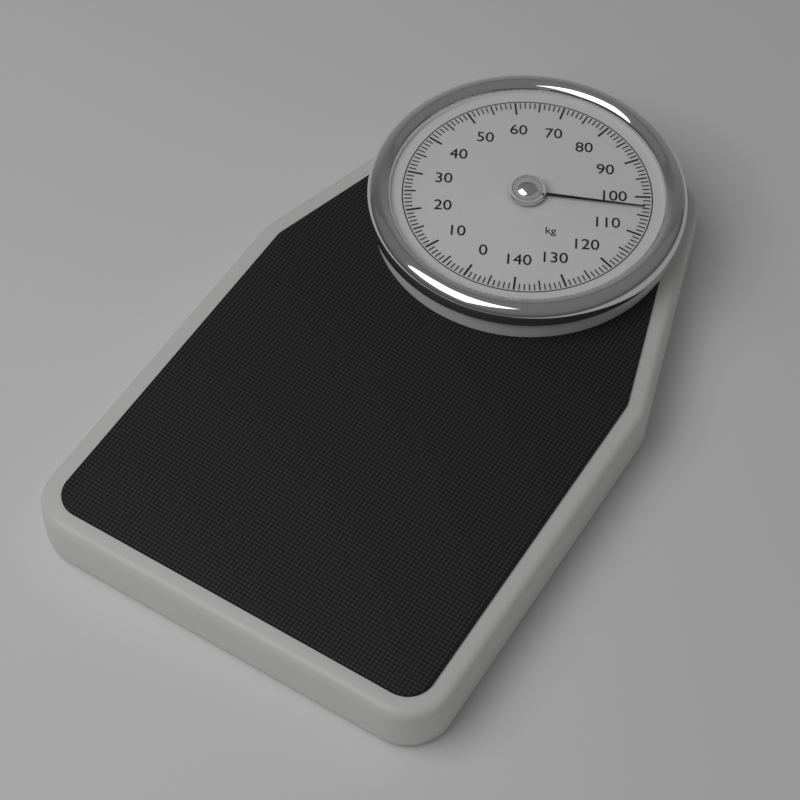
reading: 103 kg
